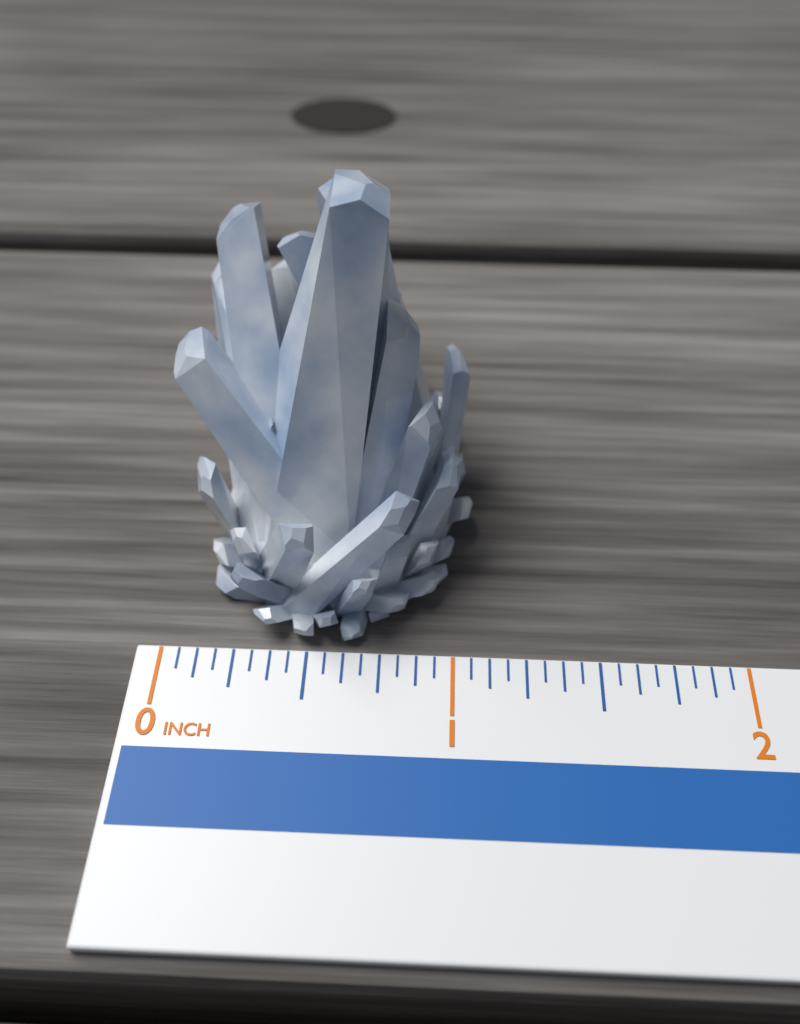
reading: 1.0625 in
